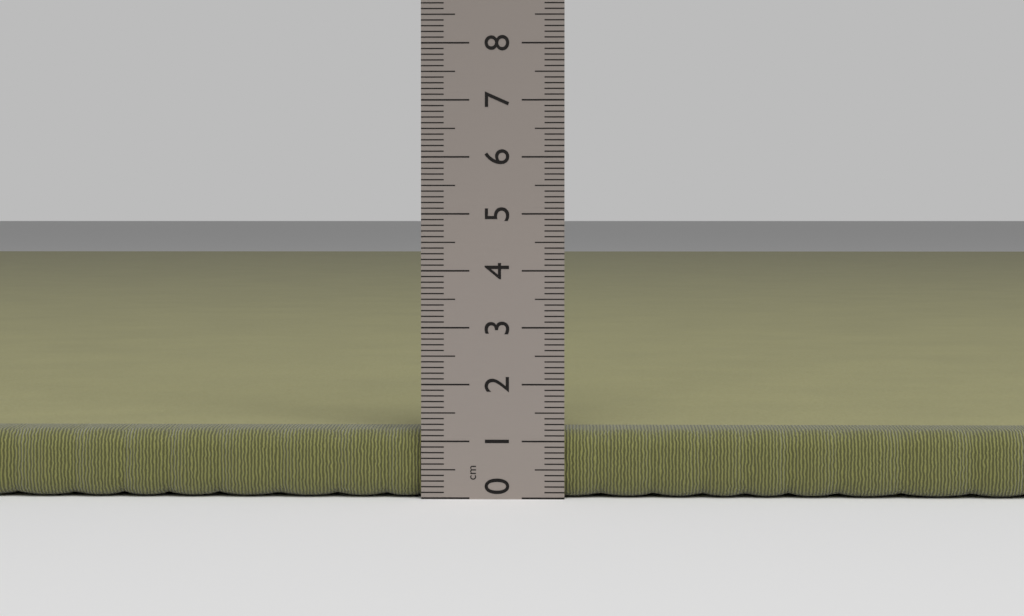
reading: 1.2 cm
